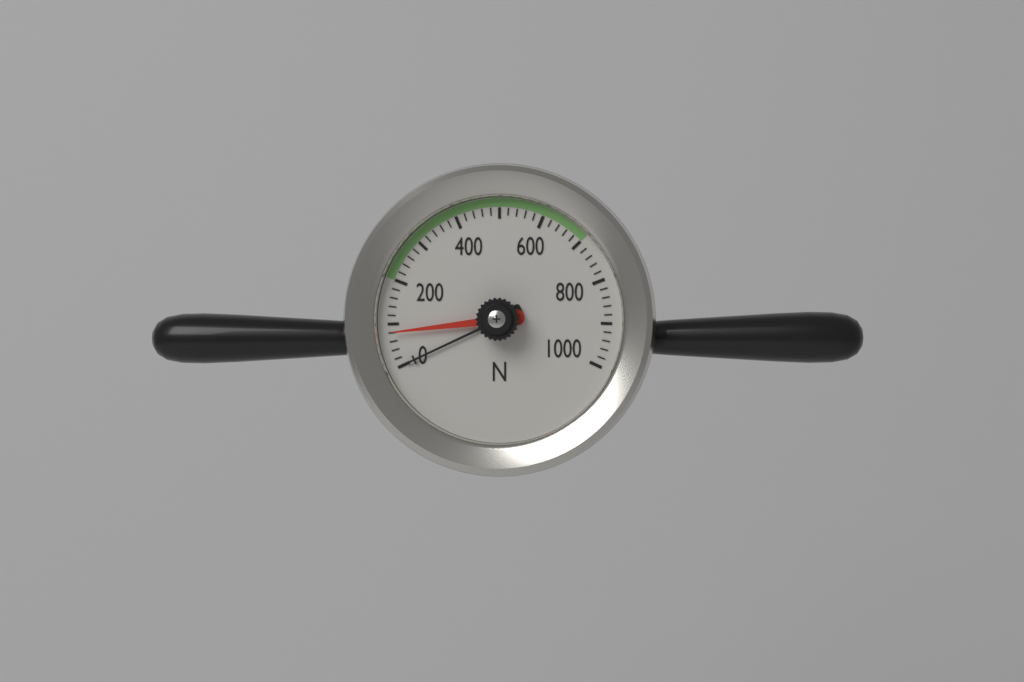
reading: 80 N
